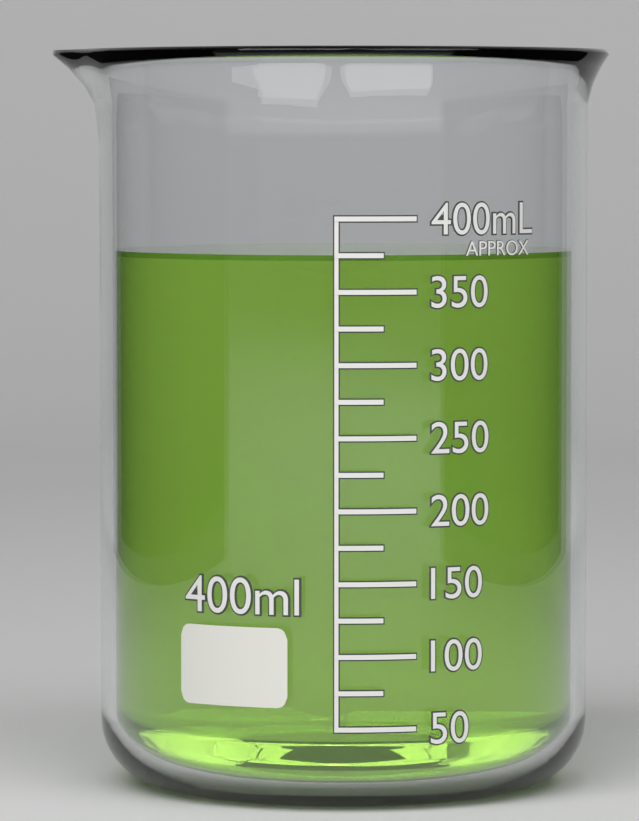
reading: 375 mL
